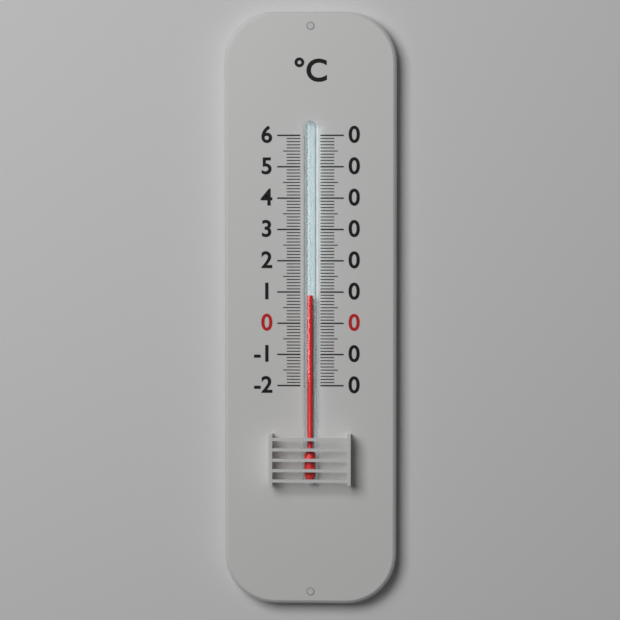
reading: 9 °C
